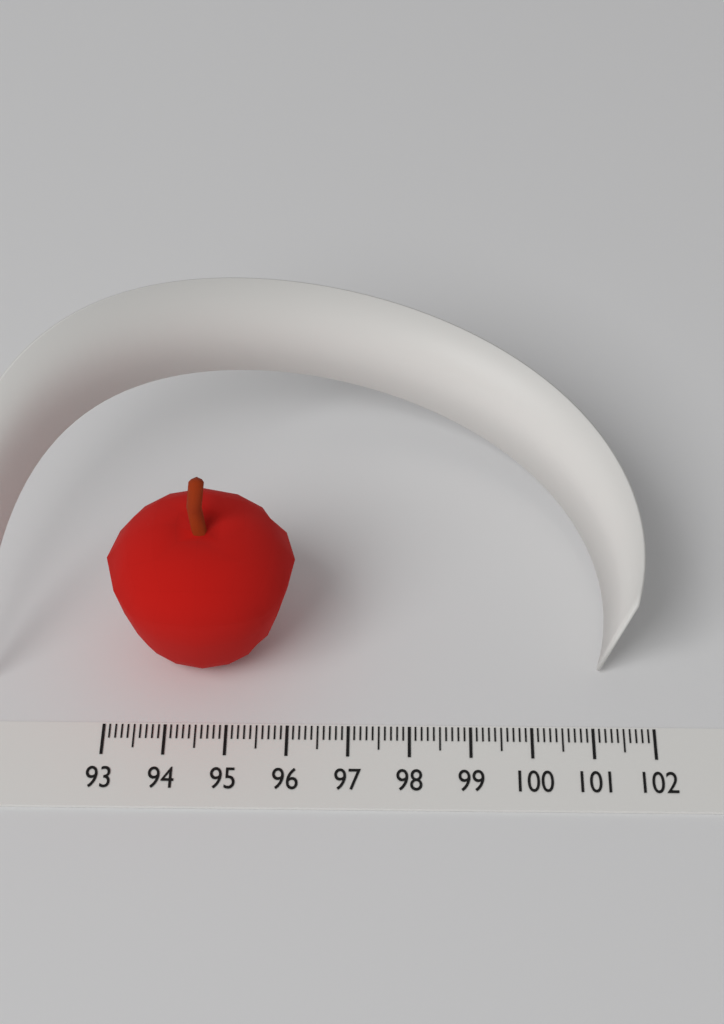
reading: 96.1 (no unit)
